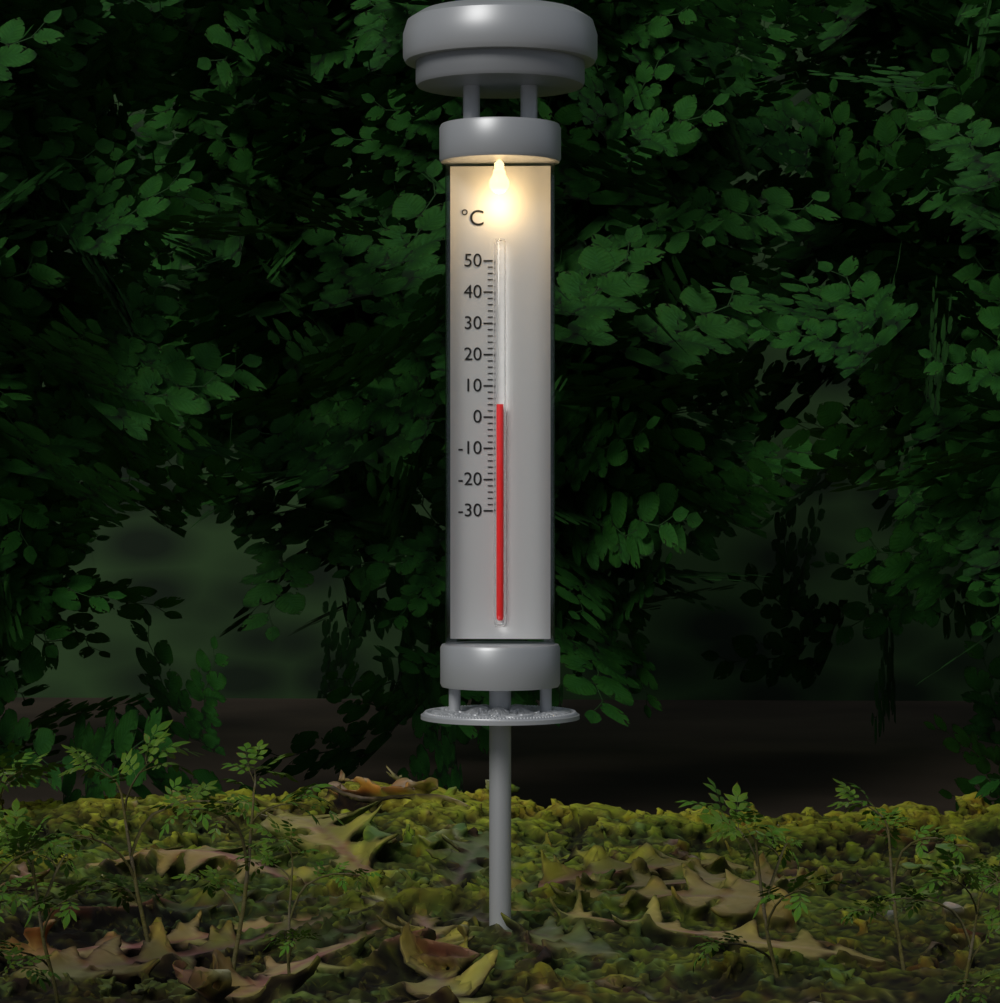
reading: 4 °C
